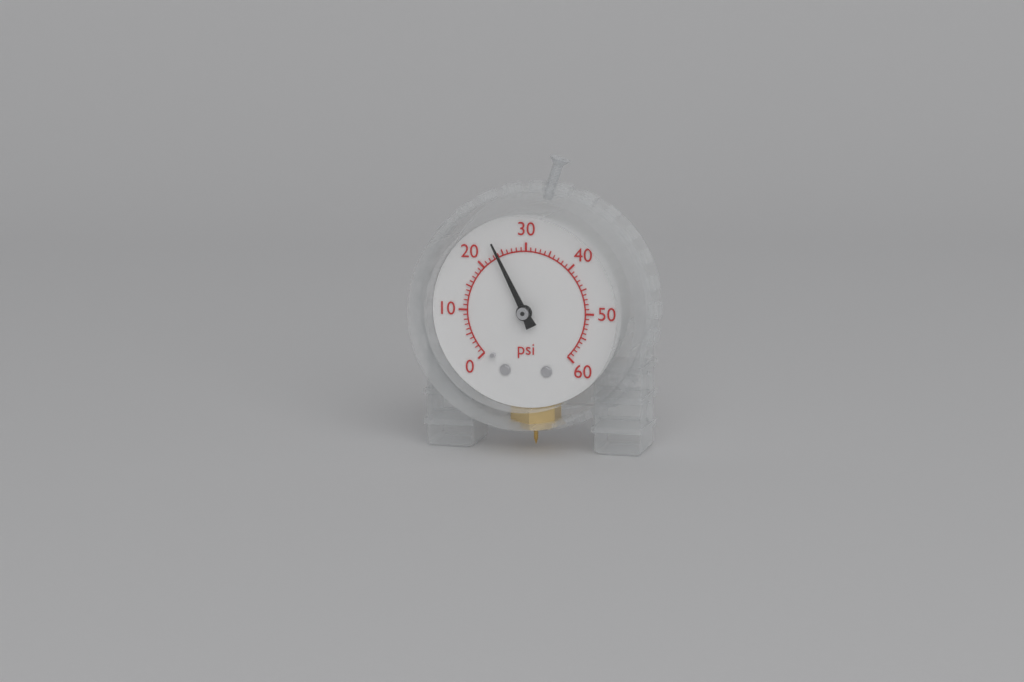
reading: 24 psi
